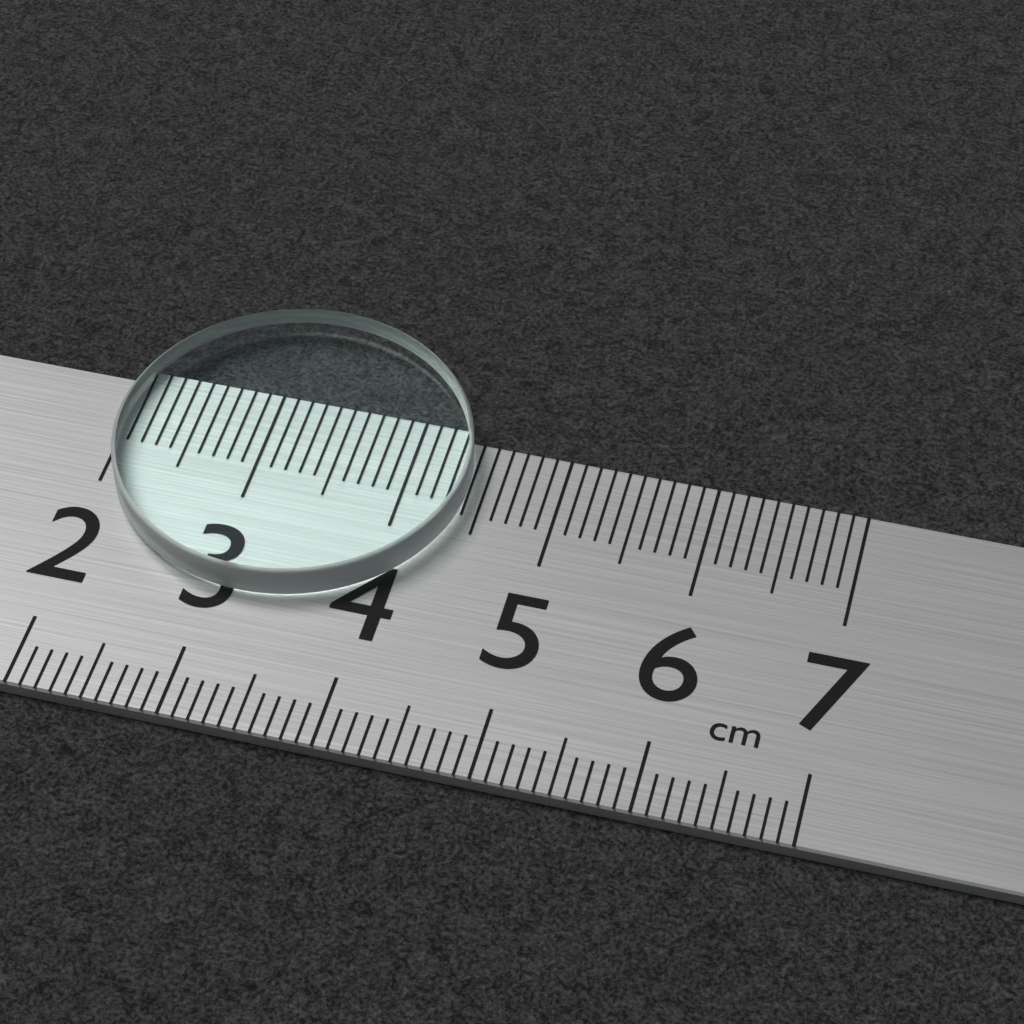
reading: 4.4 cm
